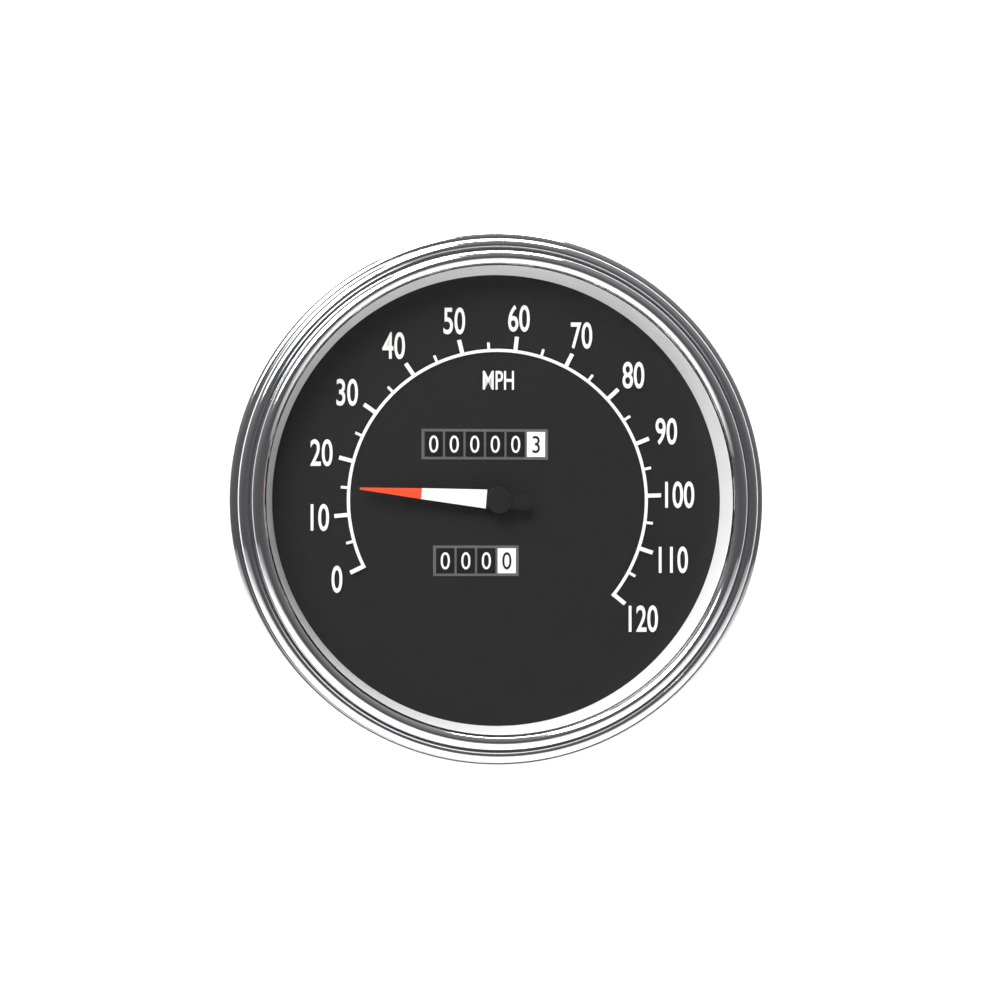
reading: 15 MPH
